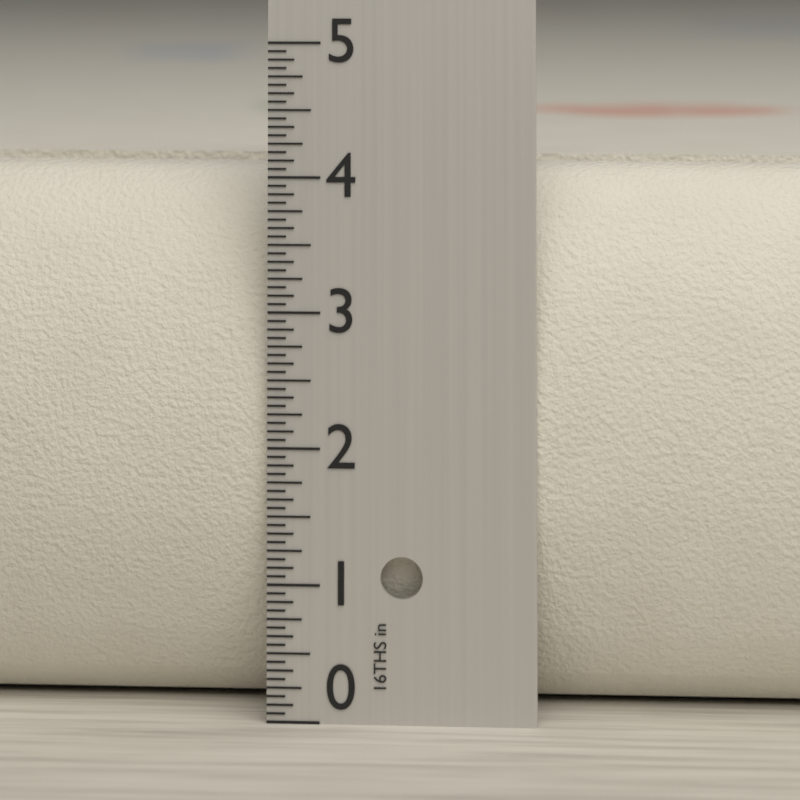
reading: 4.0625 in
